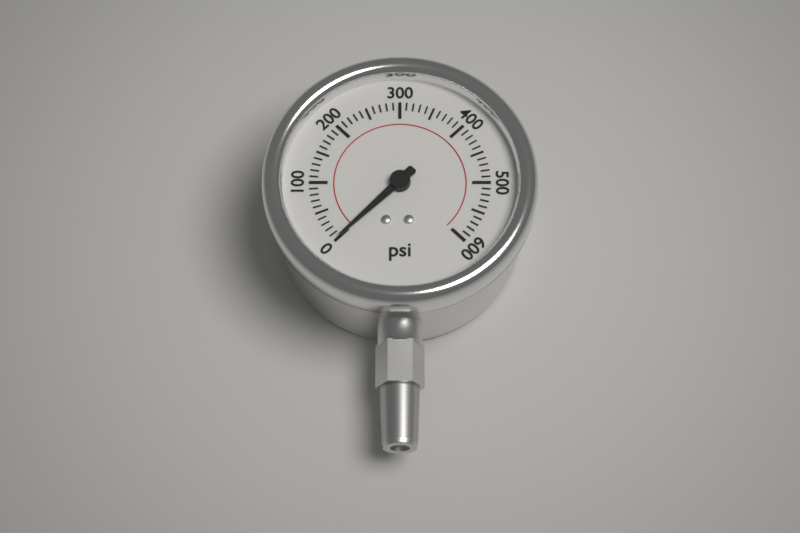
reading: 0 psi
